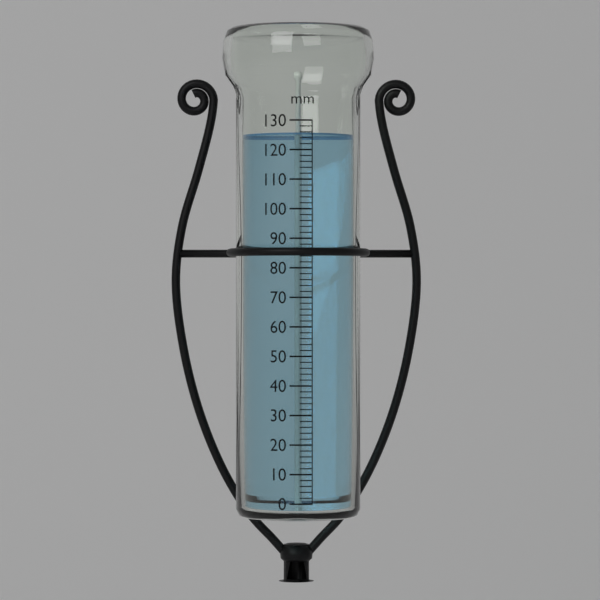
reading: 126 mm
